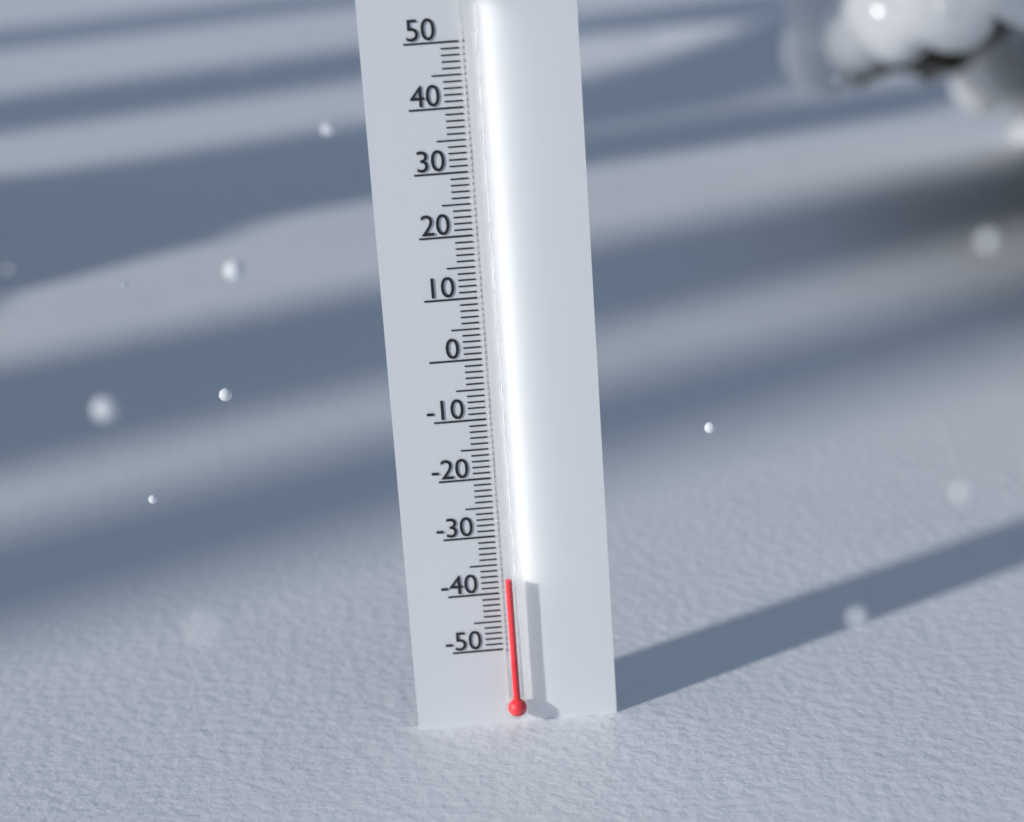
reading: -37 (no unit)
